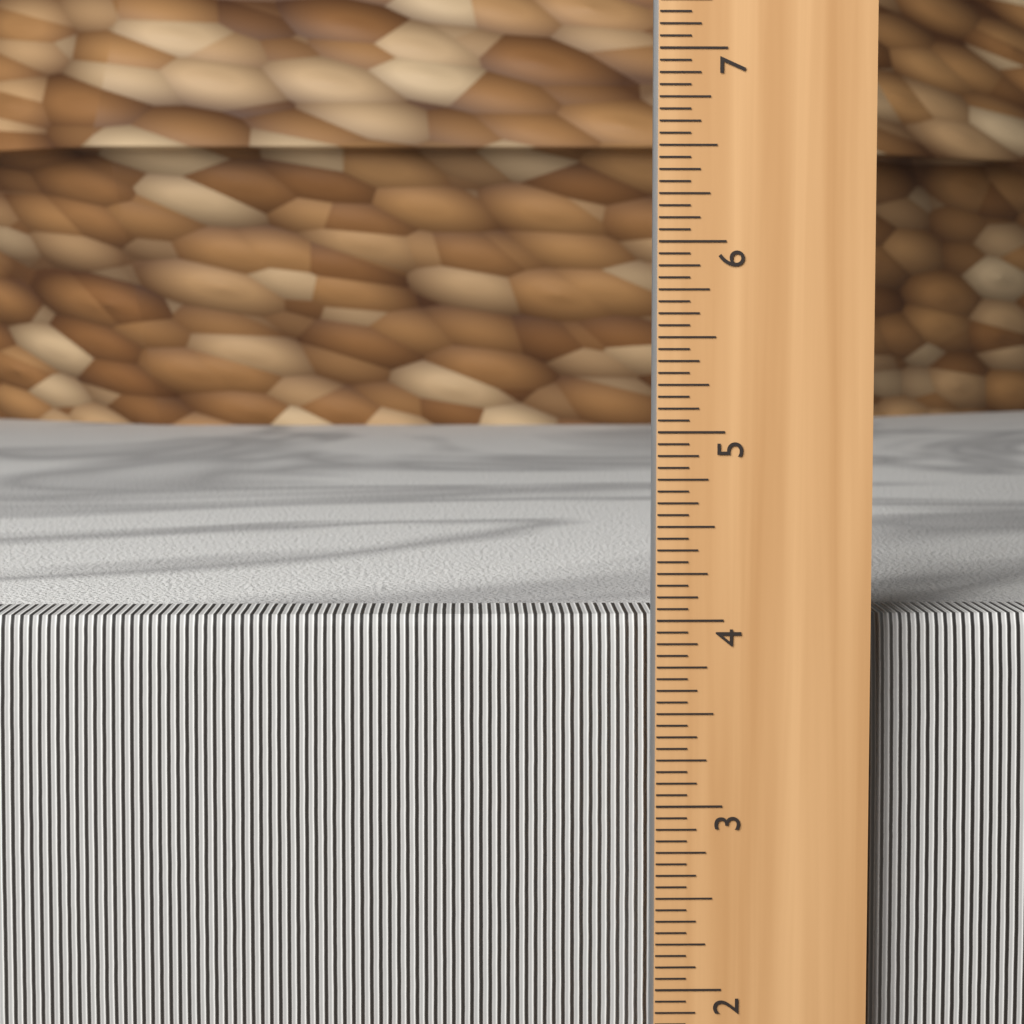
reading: 4.0000 in
